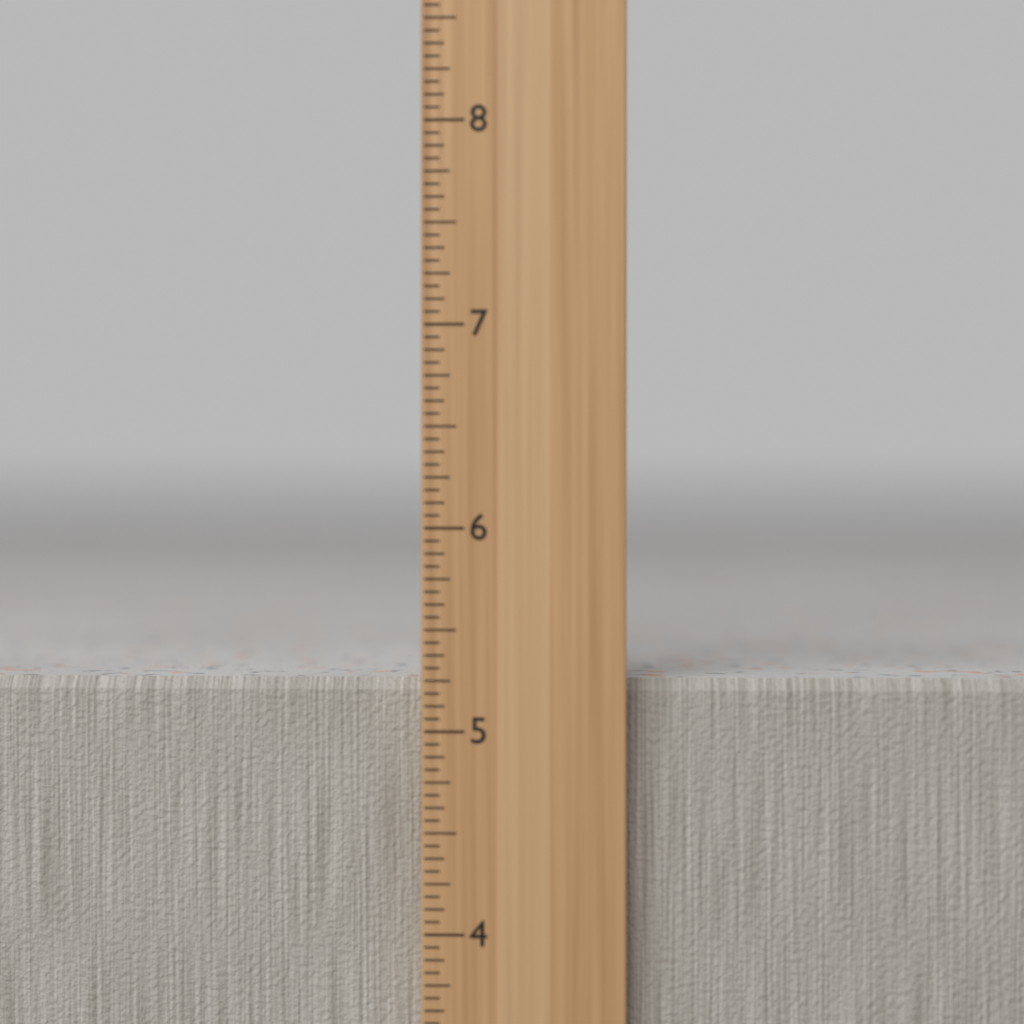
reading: 5.2500 in
